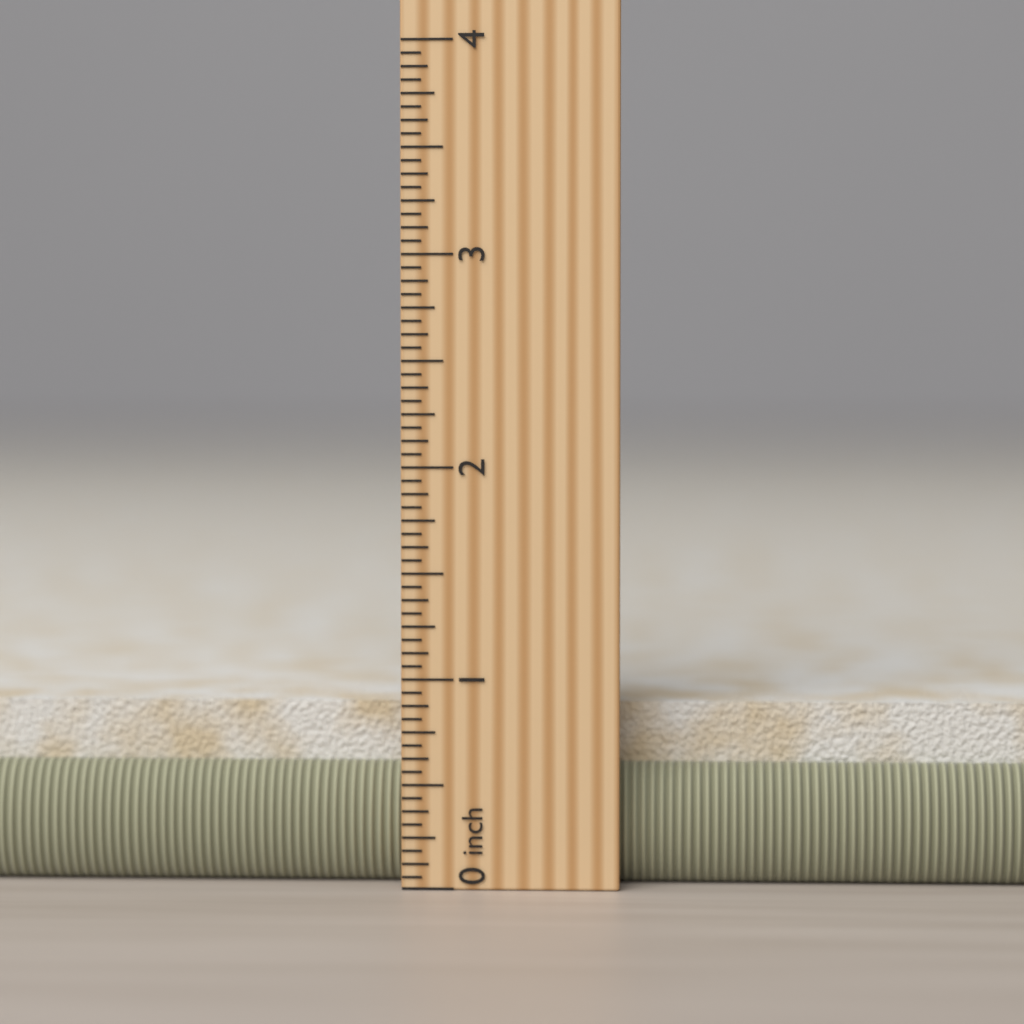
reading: 0.9375 in
